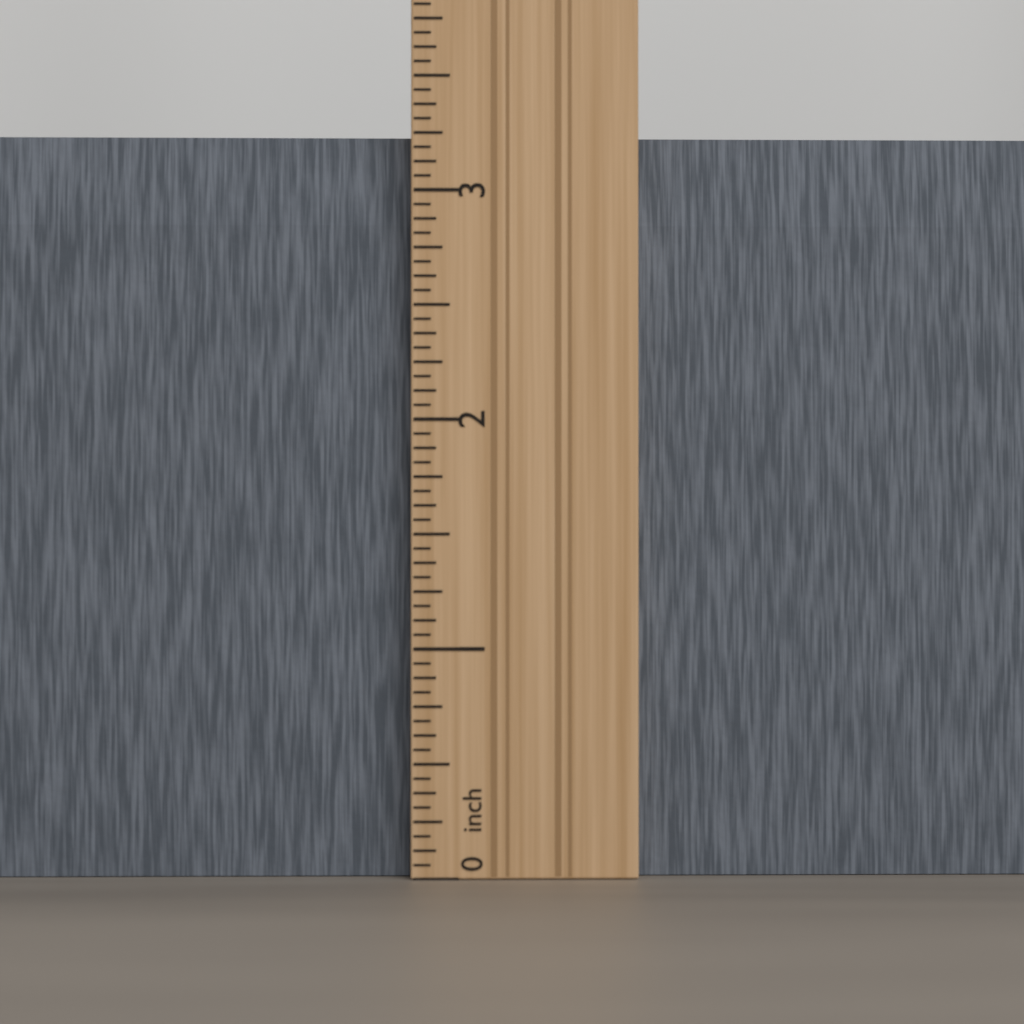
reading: 3.2500 in
